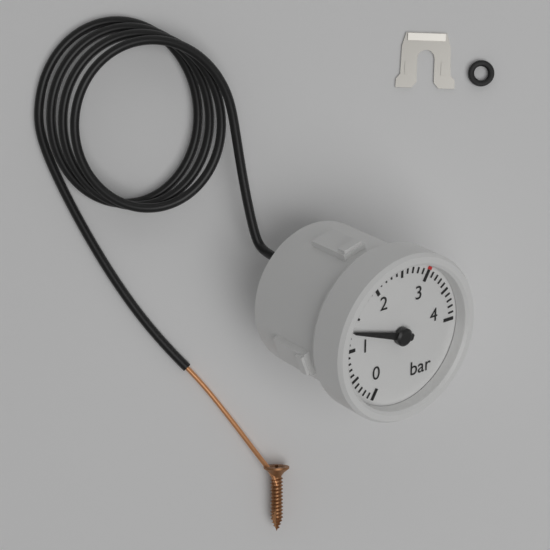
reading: 1.3 bar
